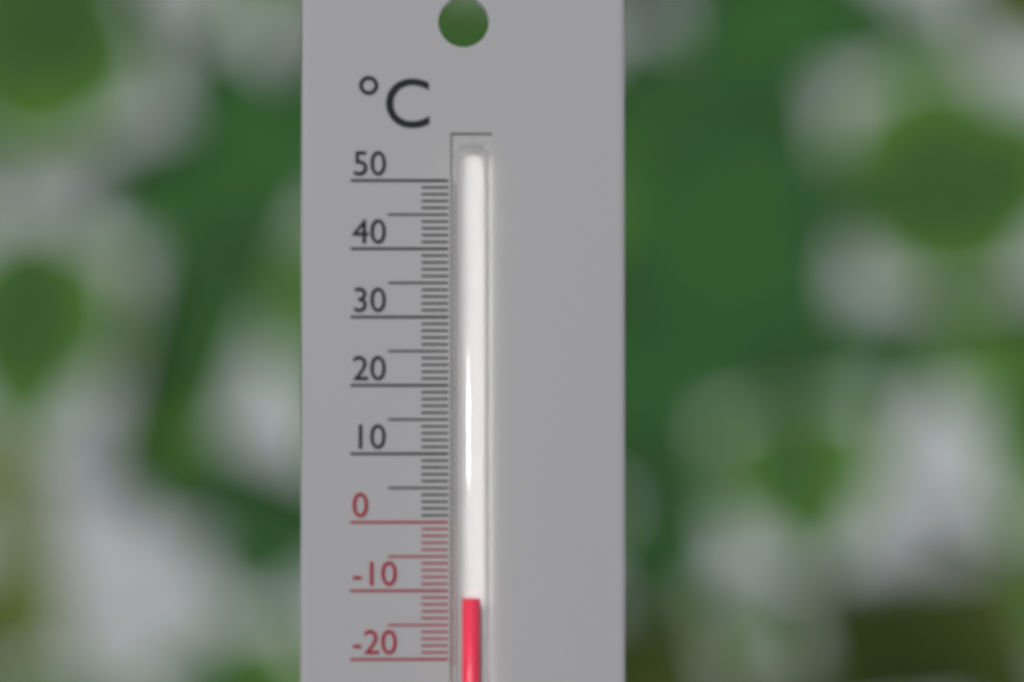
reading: -11 °C
